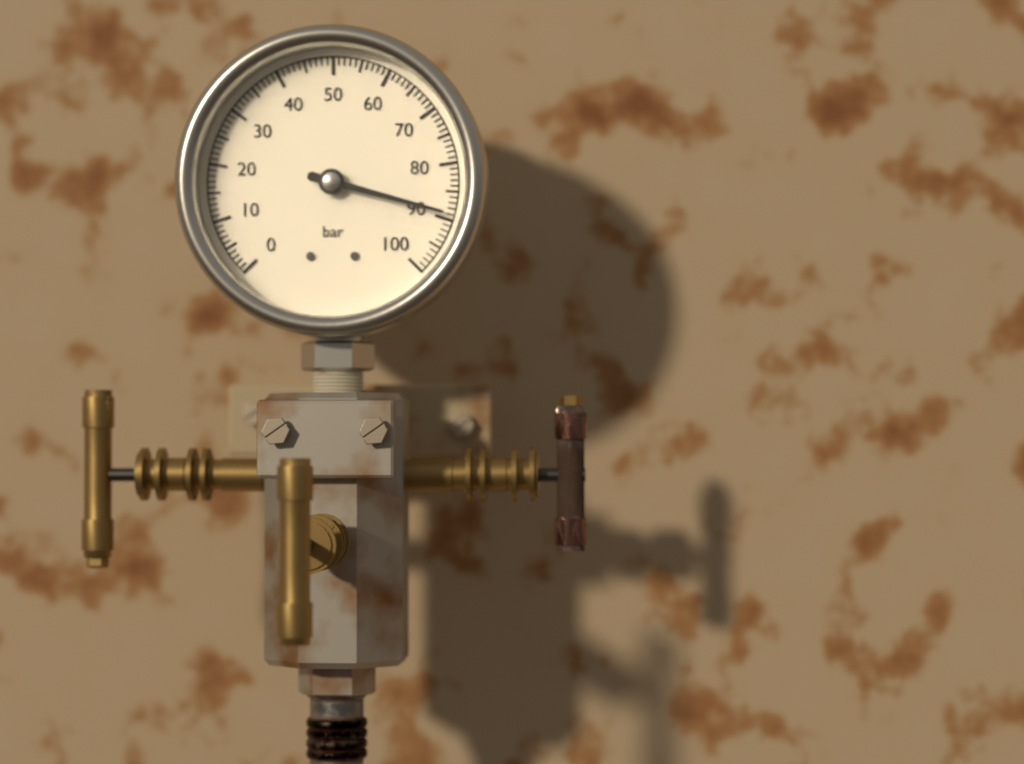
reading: 89 bar
